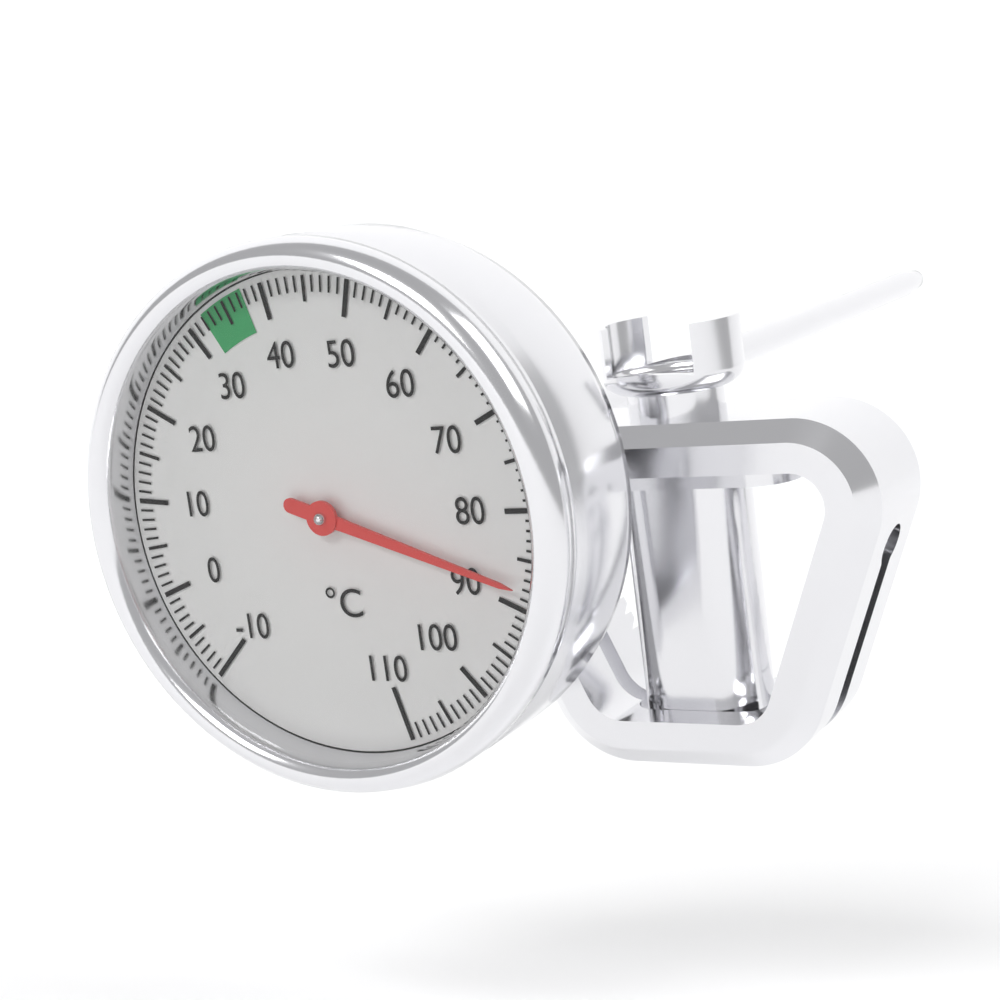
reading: 88 °C
